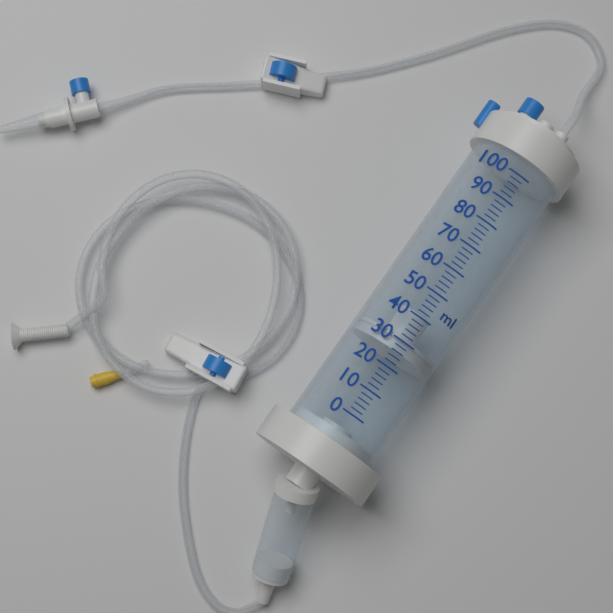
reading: 26 ml
